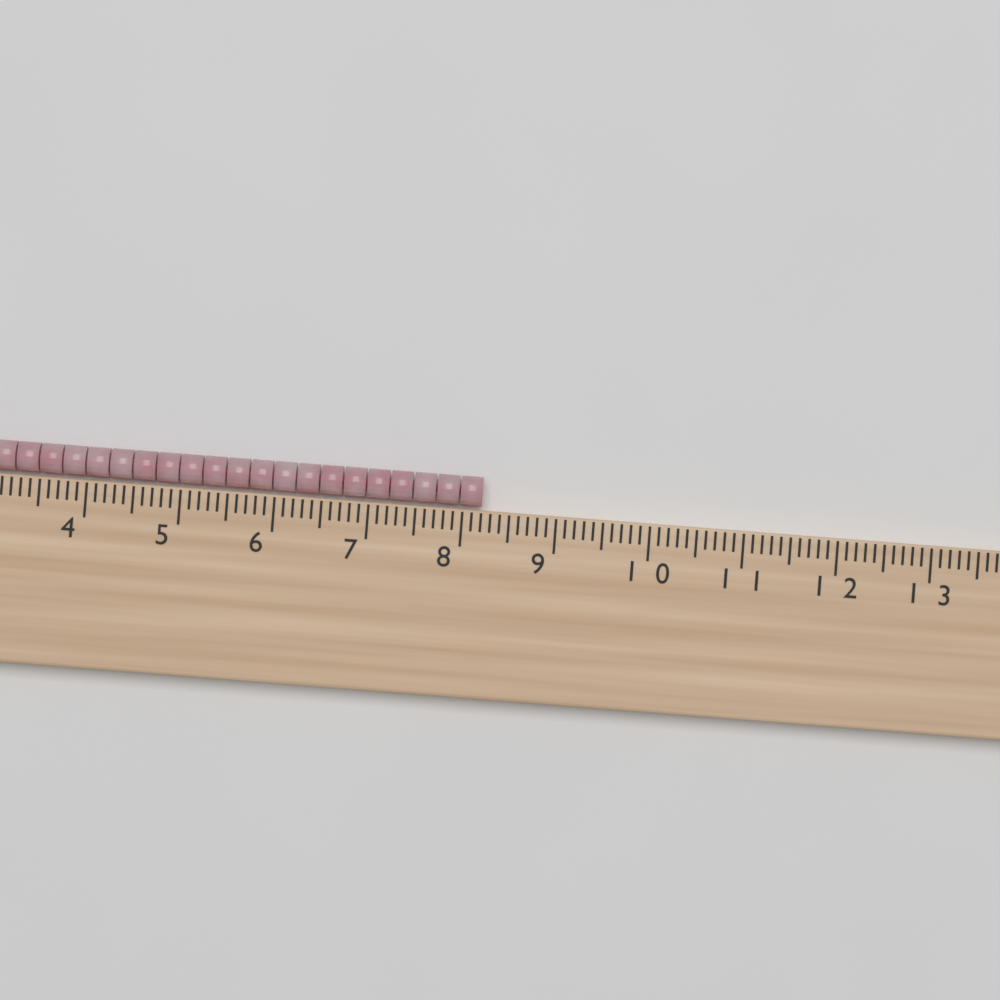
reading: 8.2 cm
